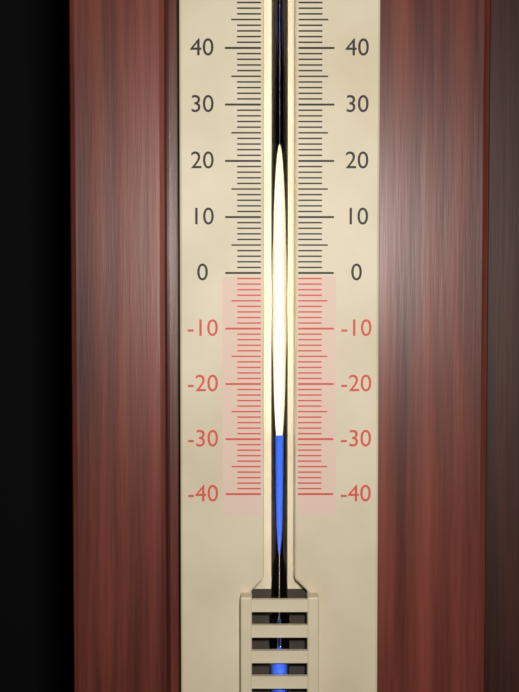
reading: -29 (no unit)
